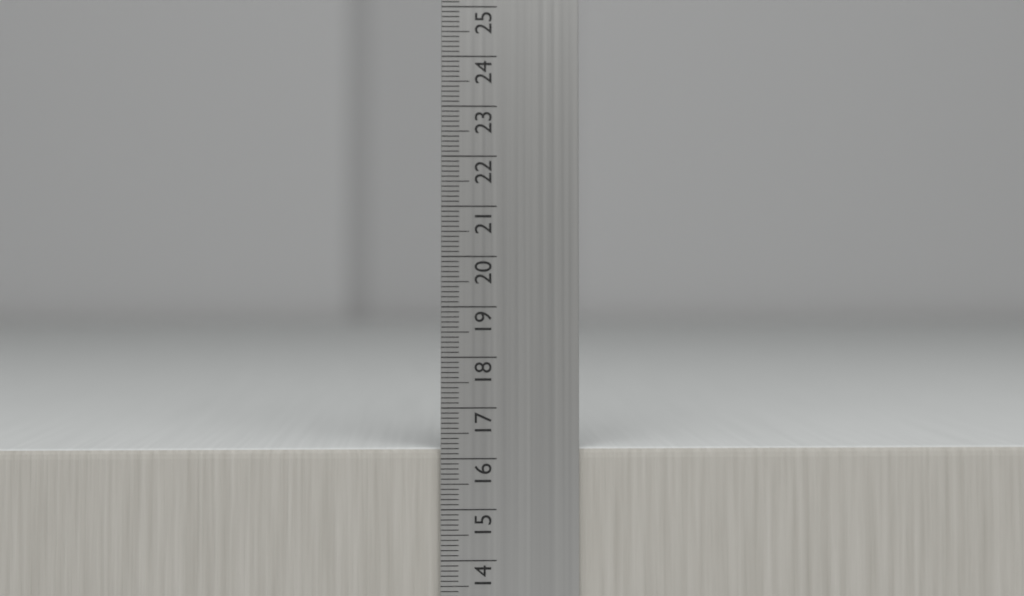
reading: 16.2 cm
